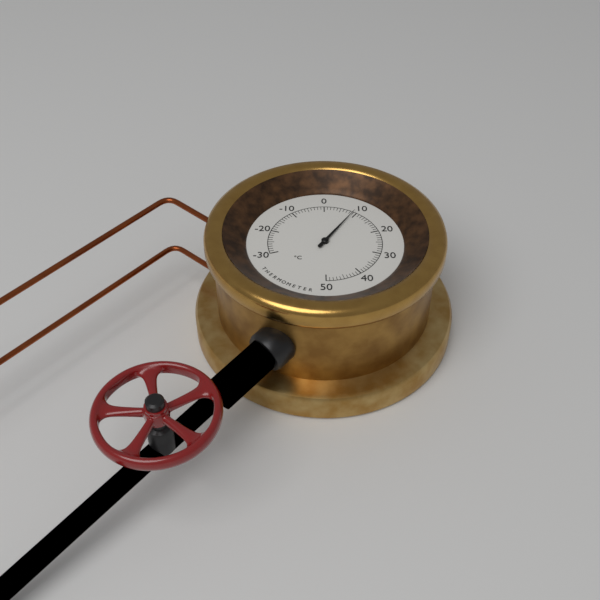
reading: 9 °C
